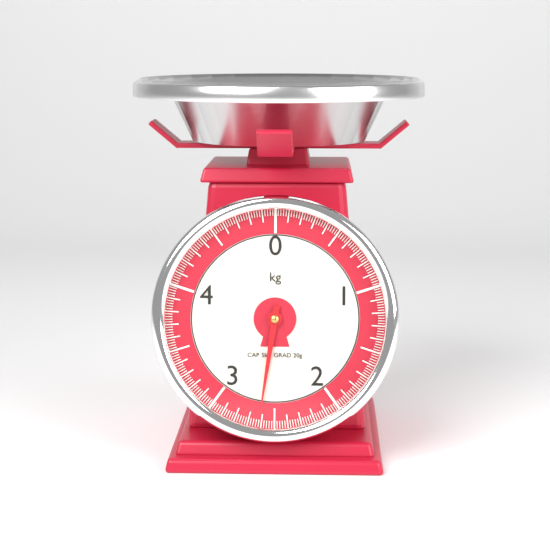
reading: 2.62 kg
